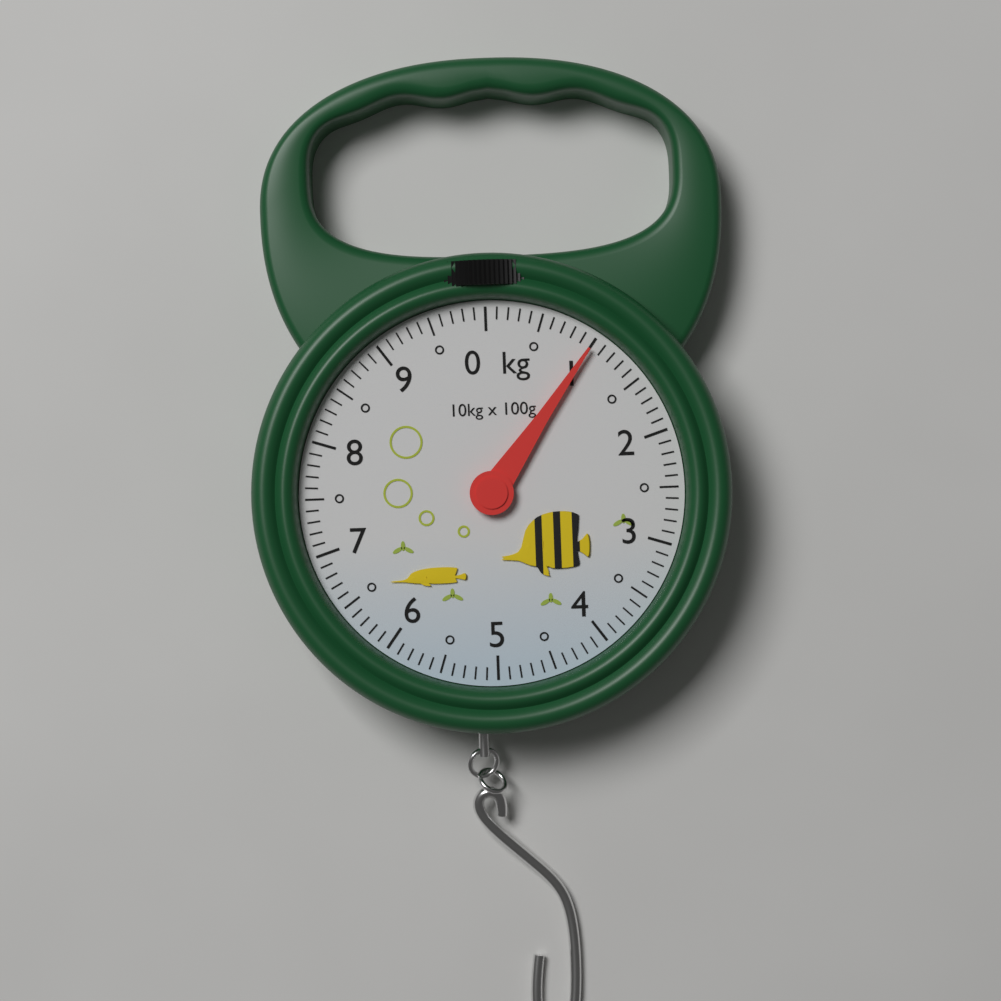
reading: 1.0 kg
